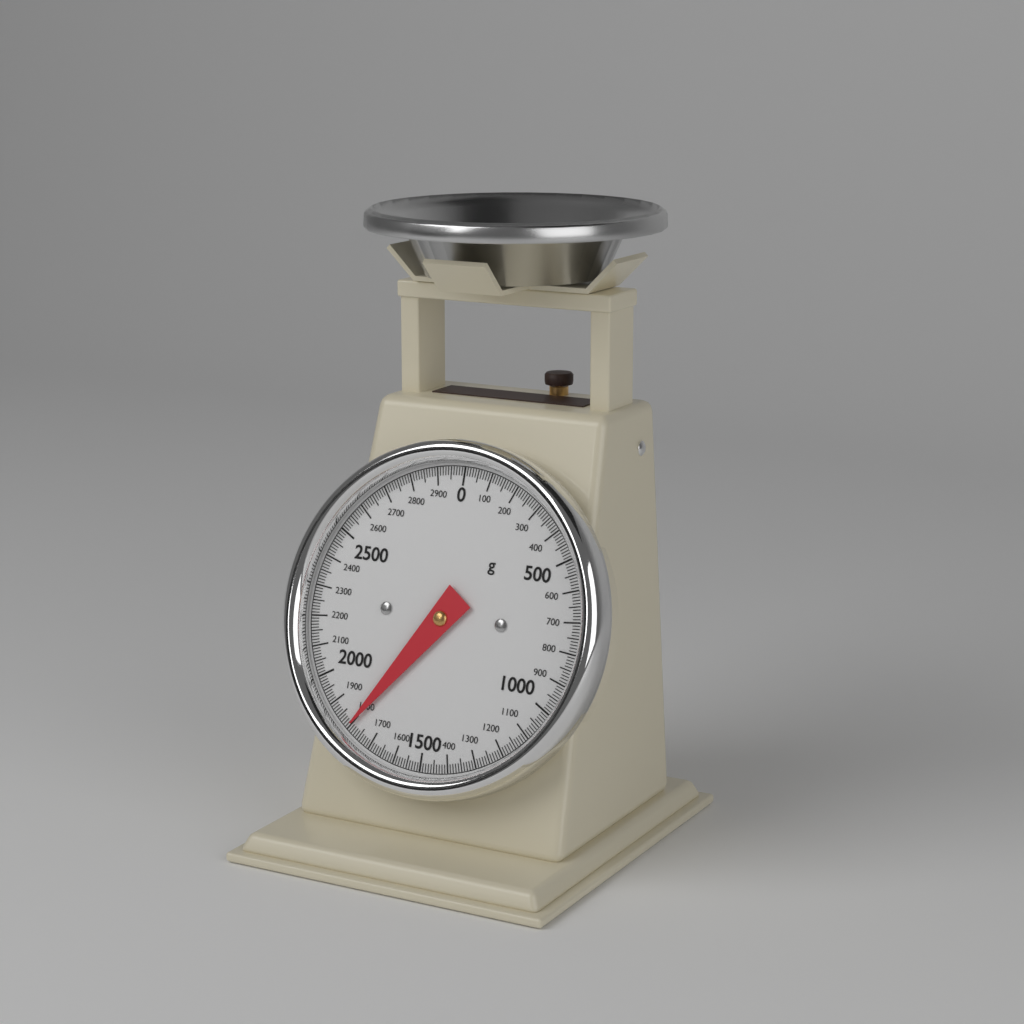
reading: 1800 g
